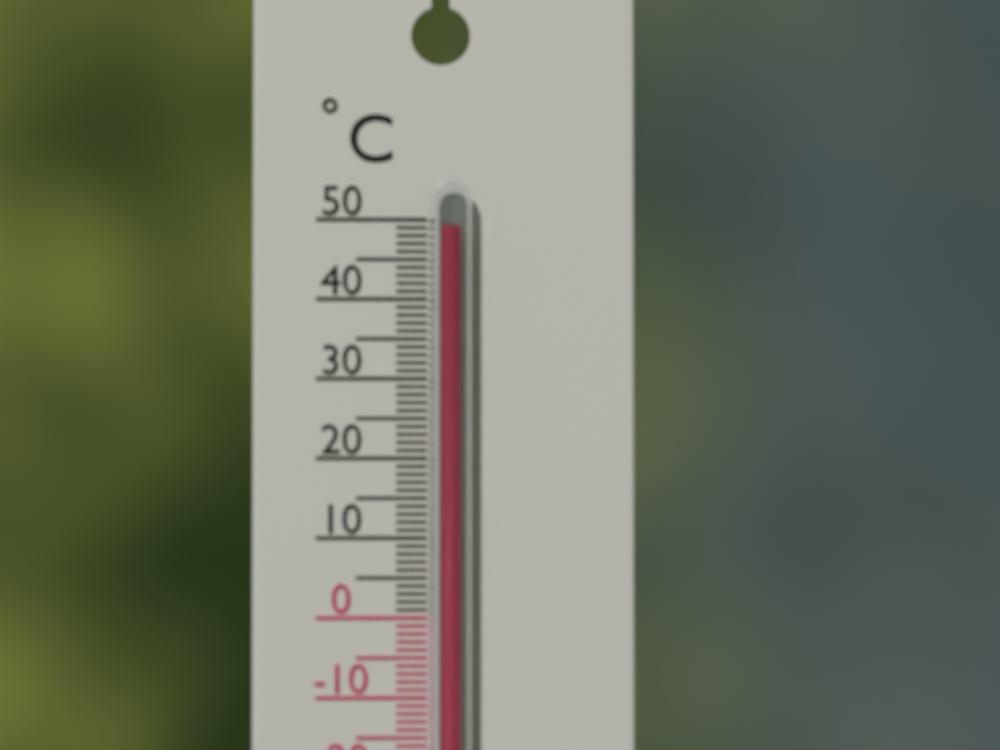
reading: 49 °C
